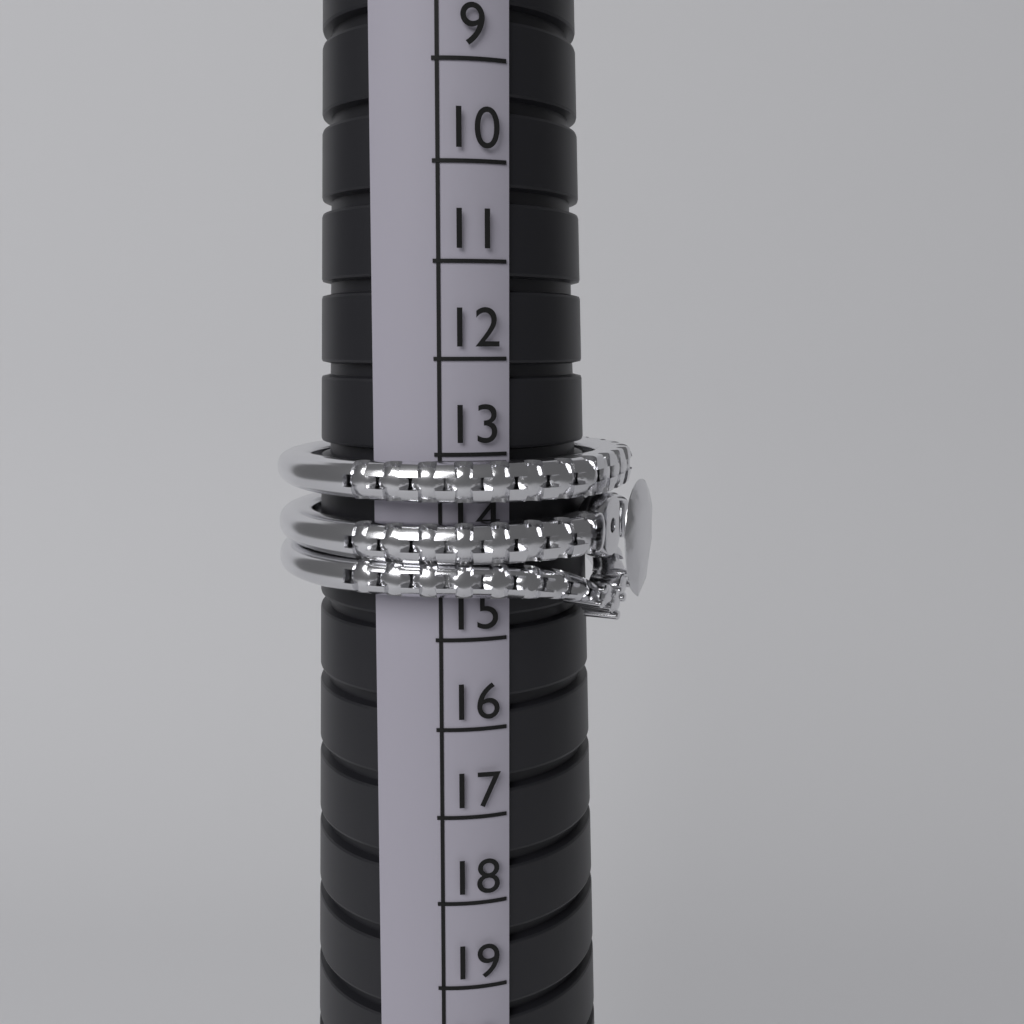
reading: 15 (no unit)
